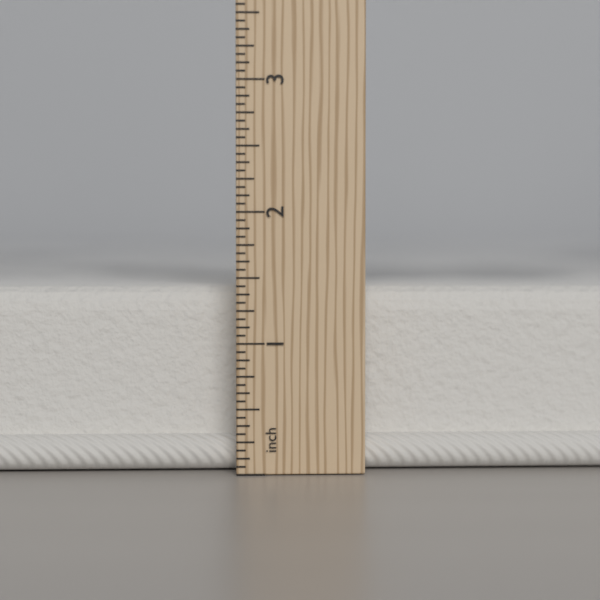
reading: 1.4375 in
